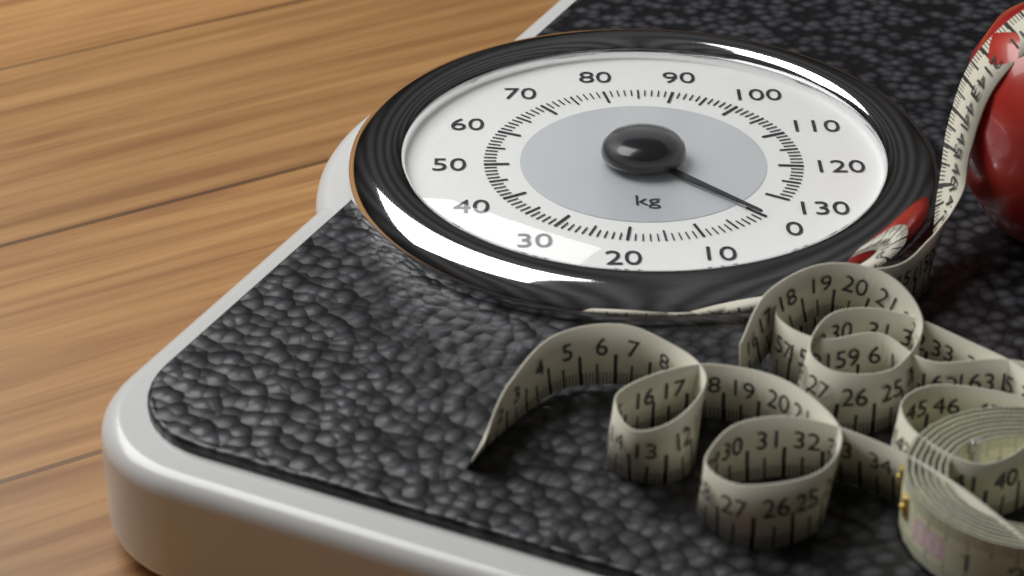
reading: 0 kg
